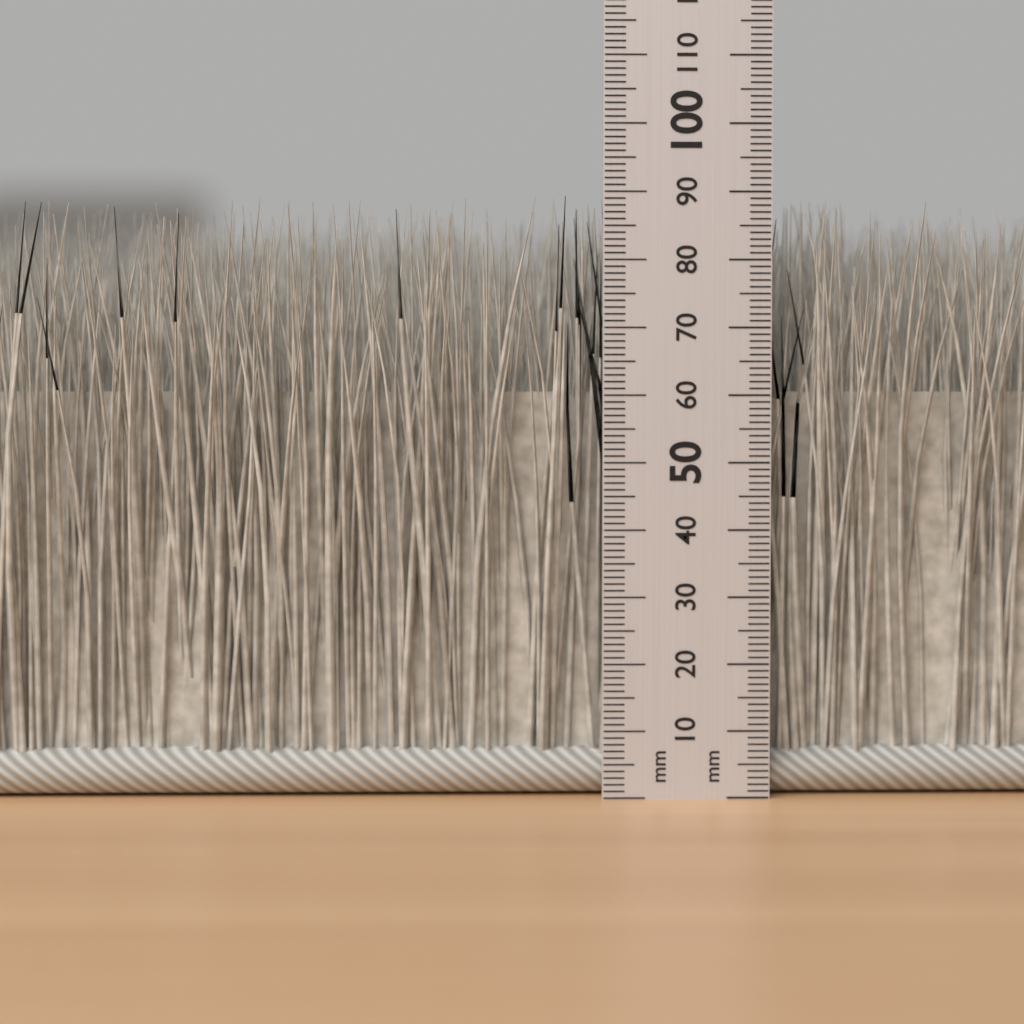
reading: 89 mm
